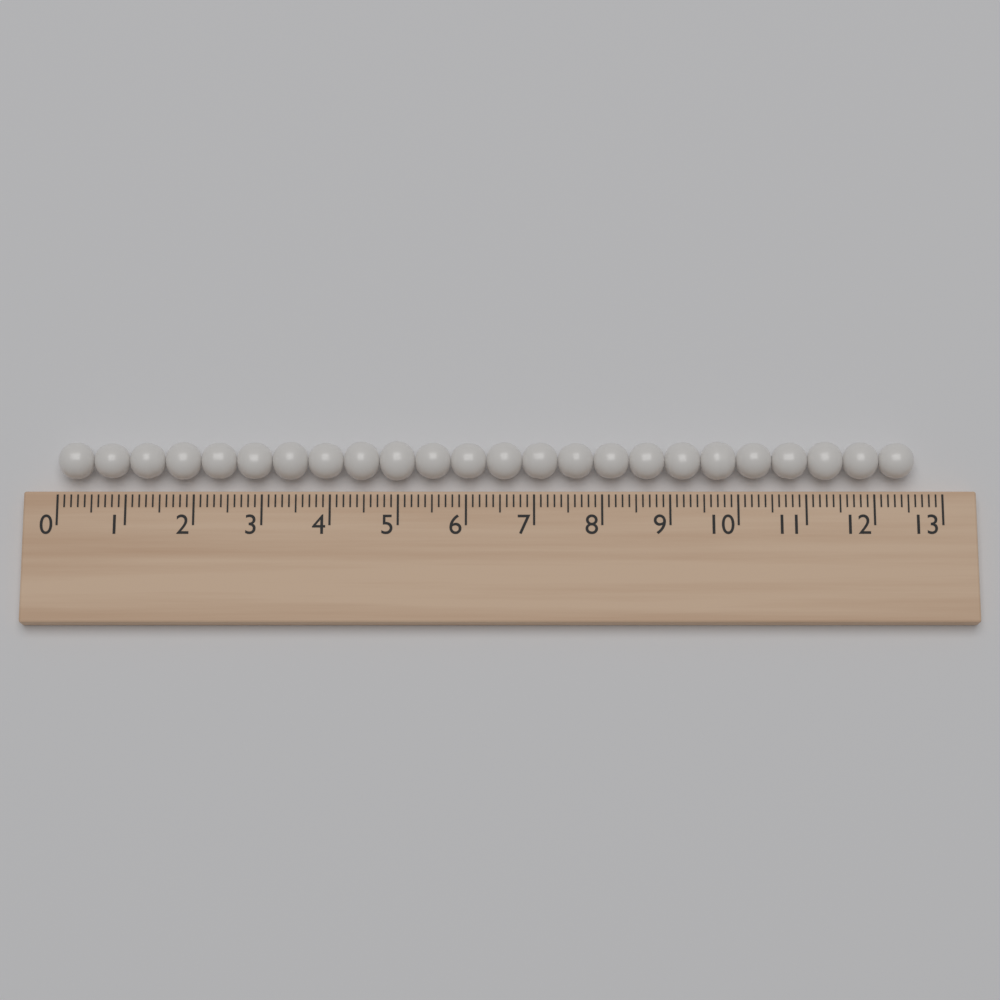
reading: 12.6 (no unit)
